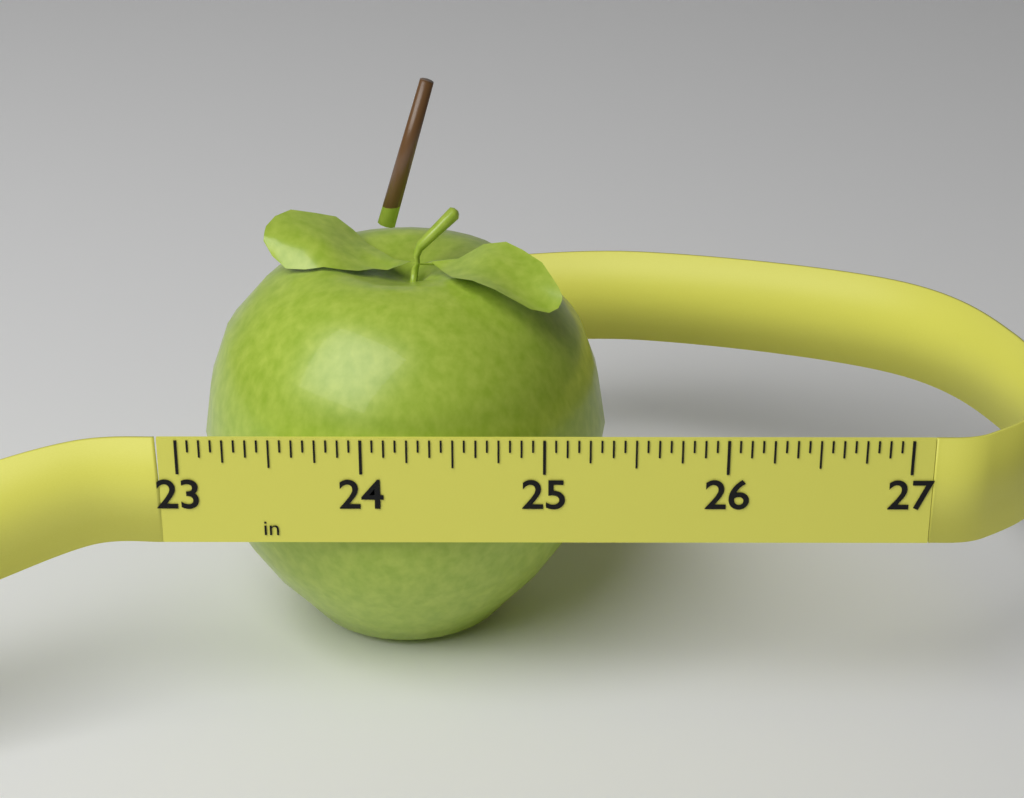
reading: 25.3750 in
